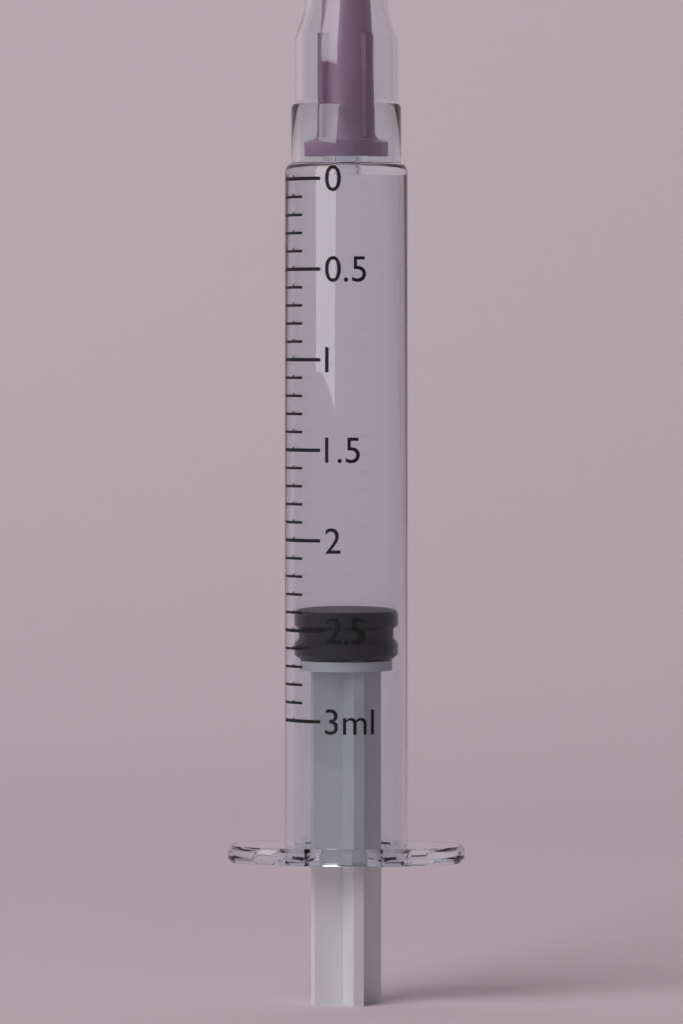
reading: 2.4 ml
